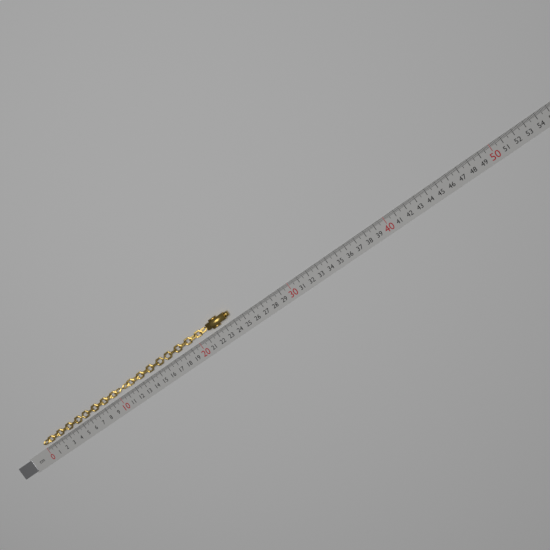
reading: 24.0 cm
